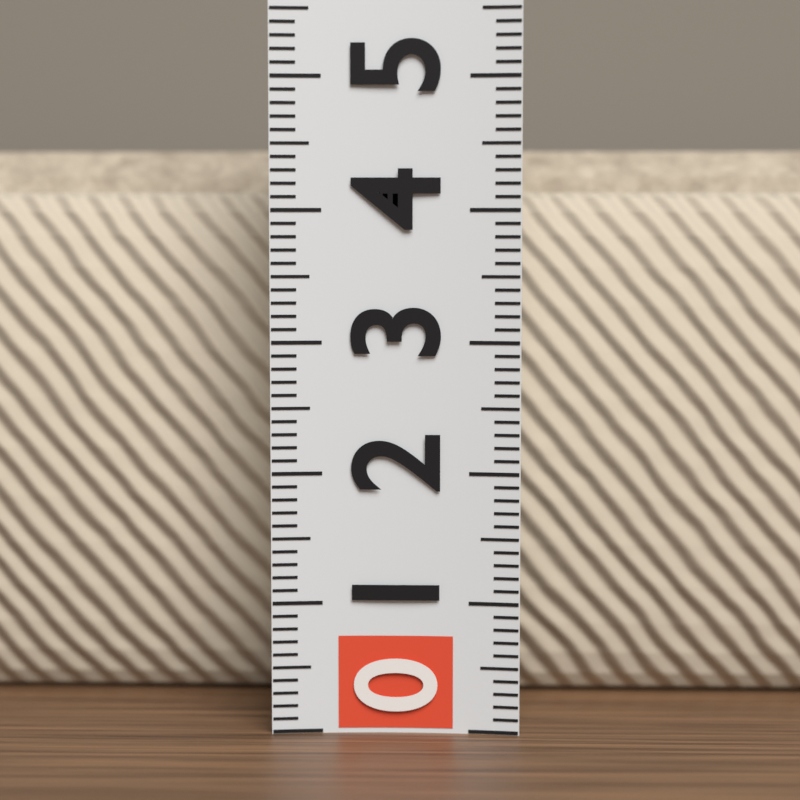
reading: 4.5 (no unit)
